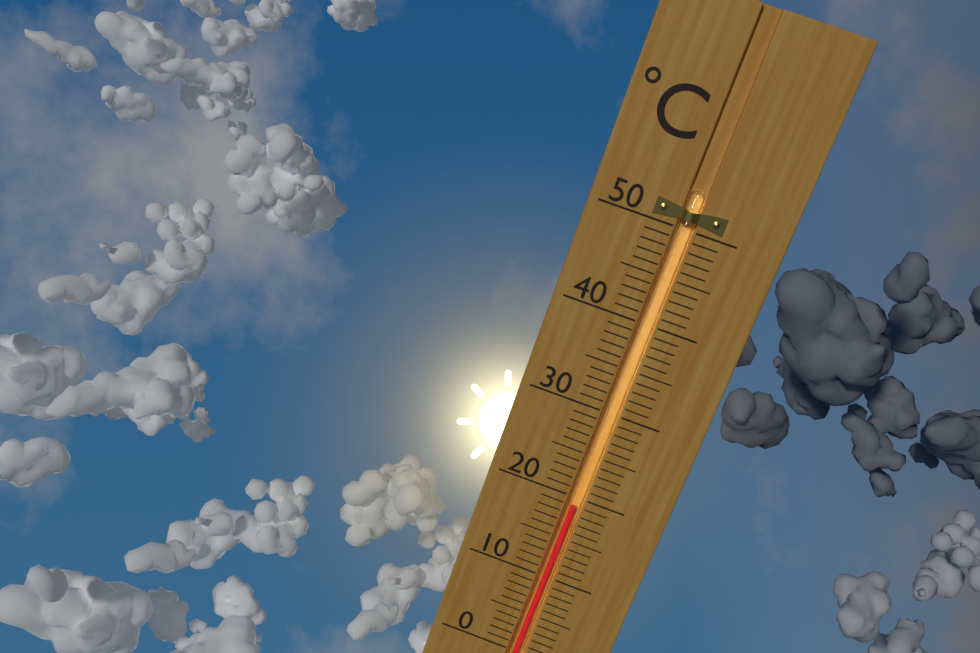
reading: 19 °C
